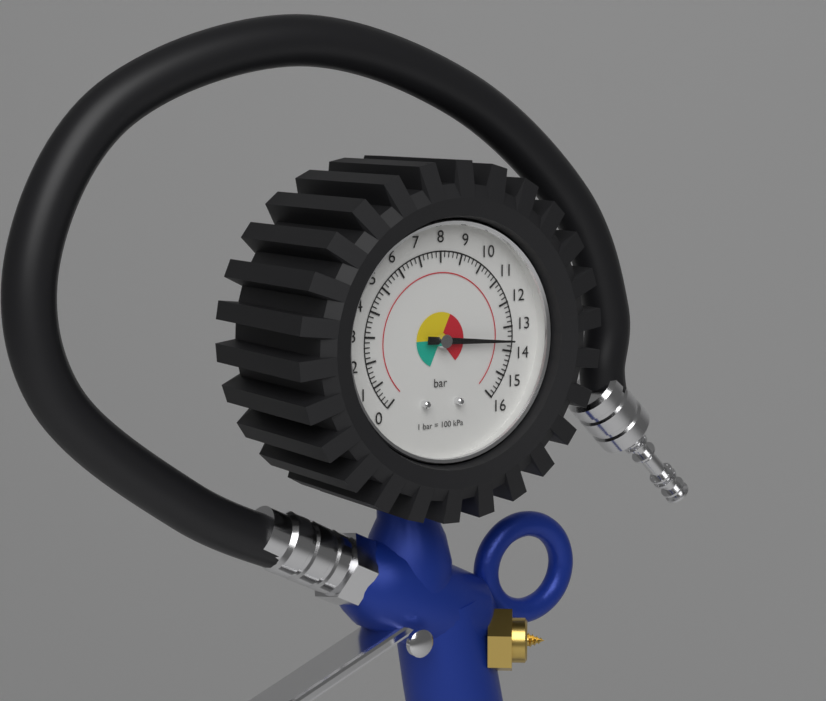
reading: 13.6 bar
